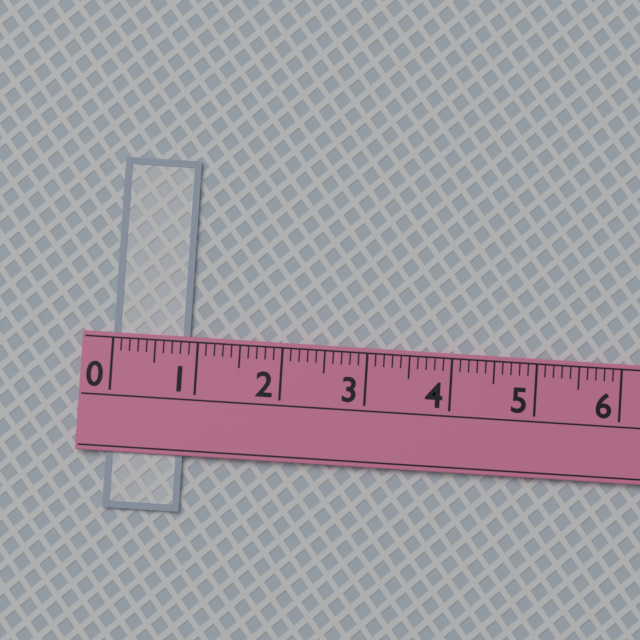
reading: 0.9 (no unit)
